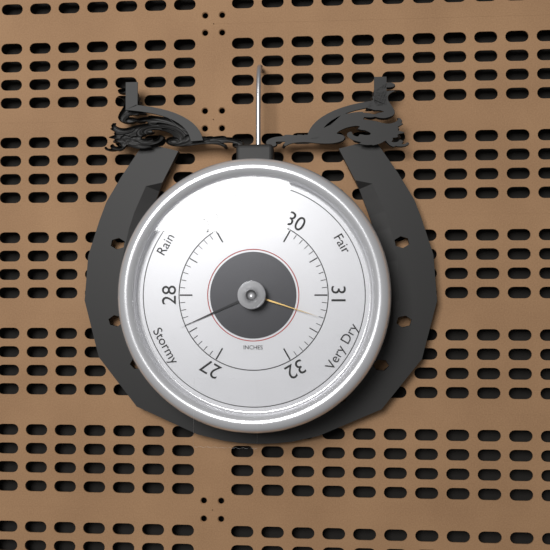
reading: 27.6 inHg
